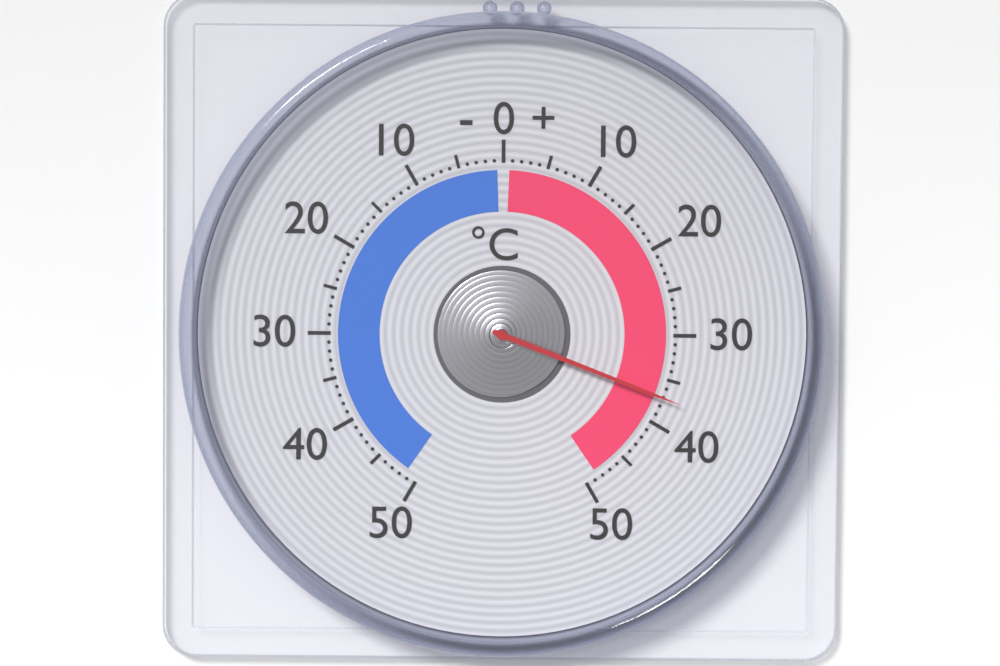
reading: 37 °C
